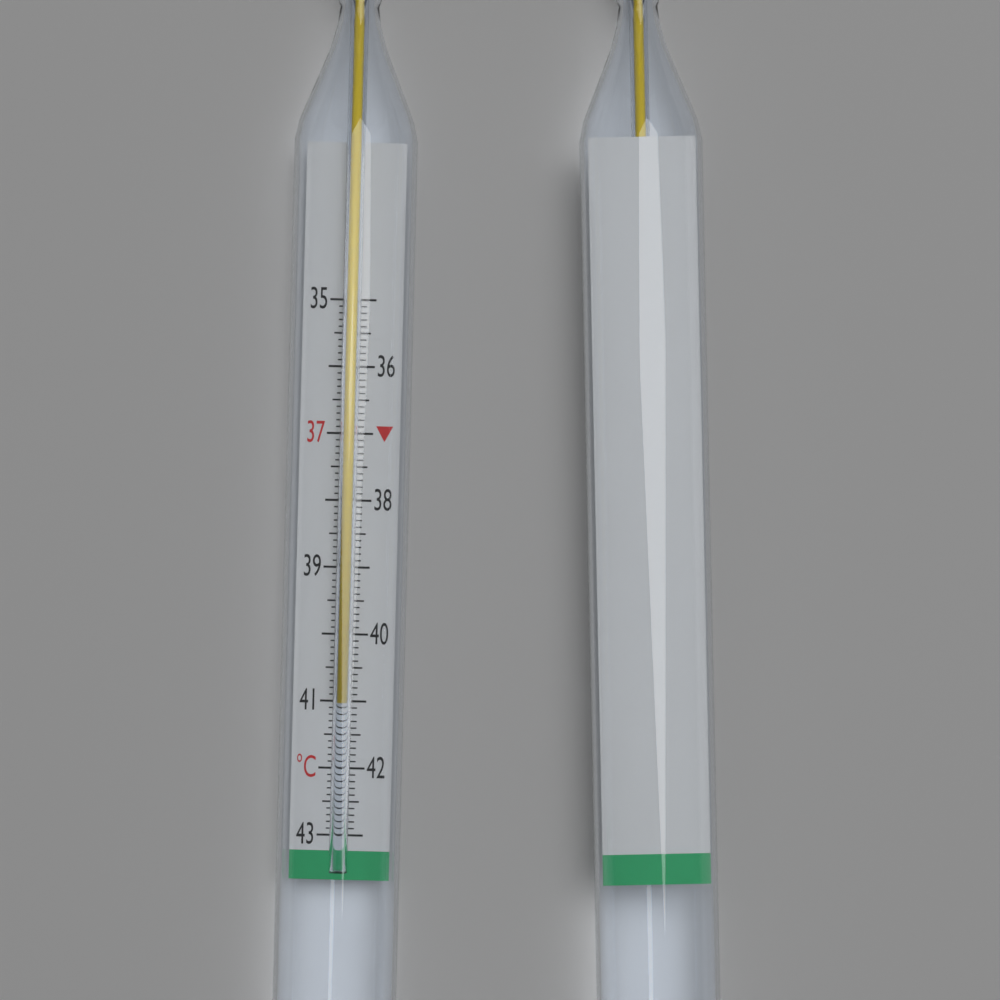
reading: 41.0 °C
